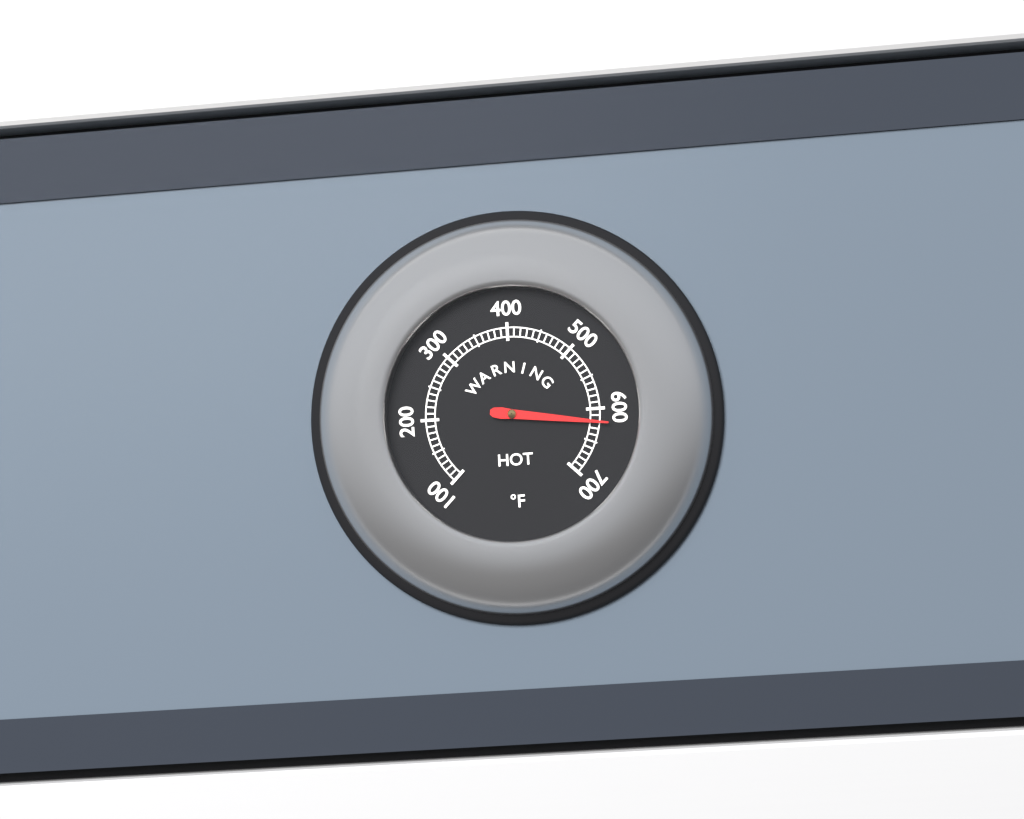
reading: 620 °F
